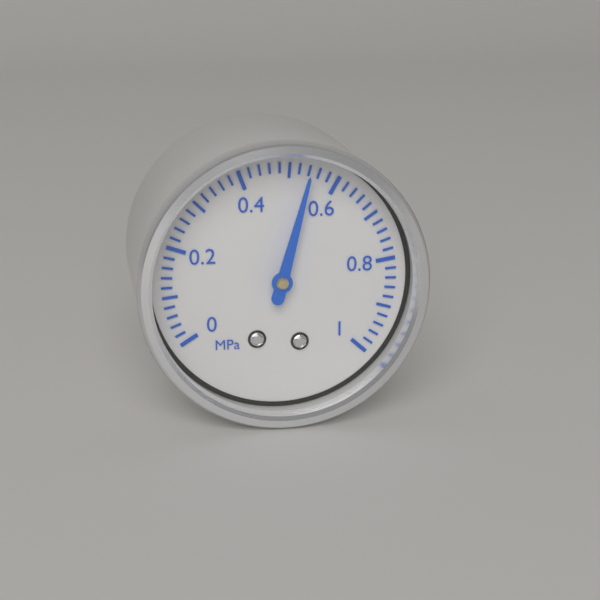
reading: 0.54 MPa
